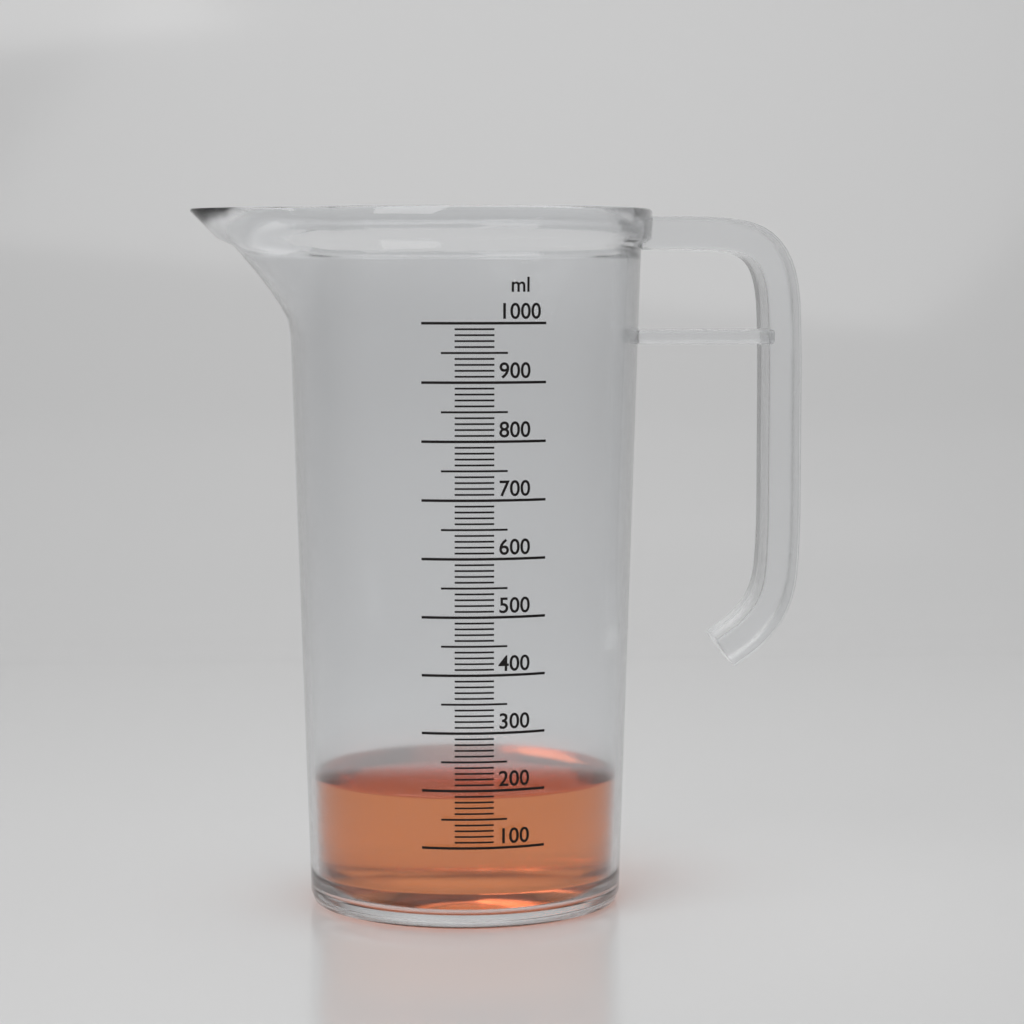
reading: 190 ml
